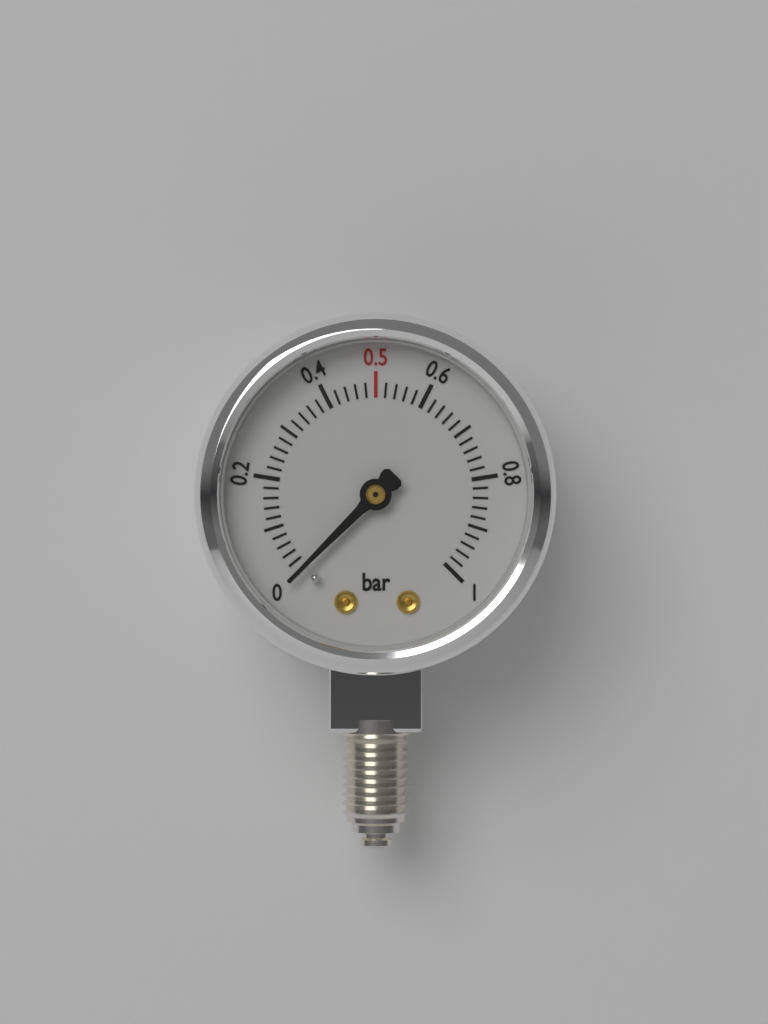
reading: 0.00 bar
